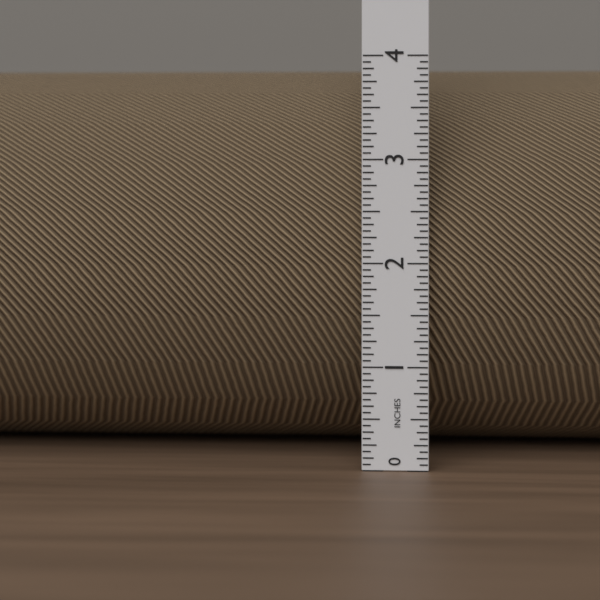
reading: 3.9375 in
